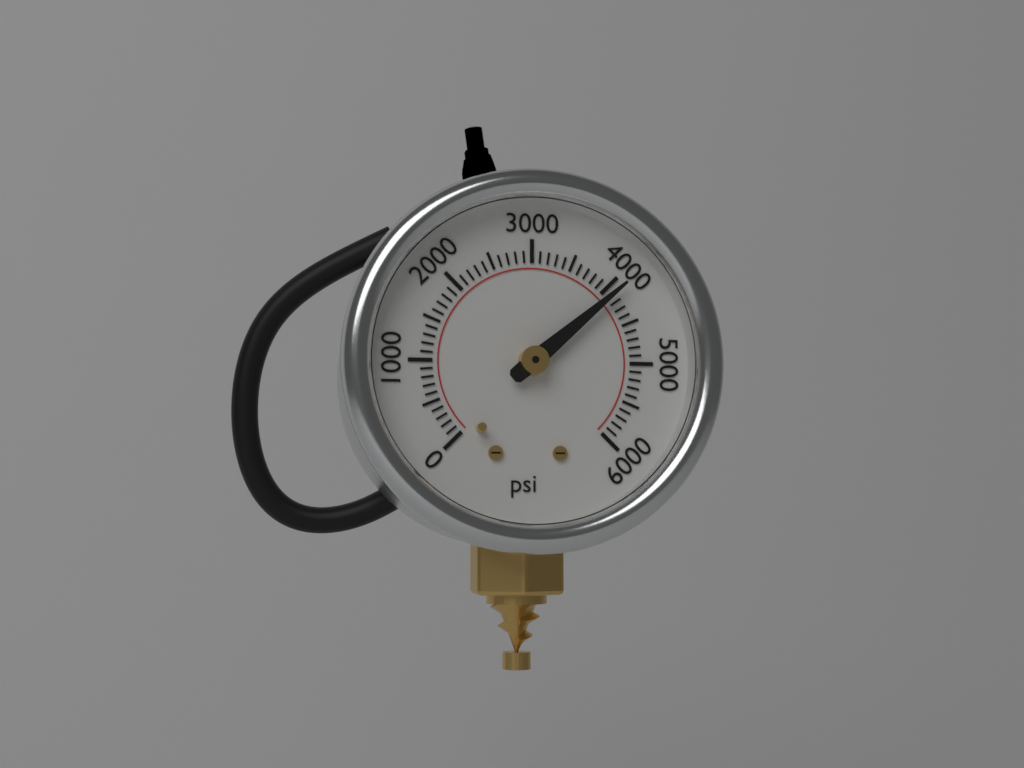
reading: 4100 psi
